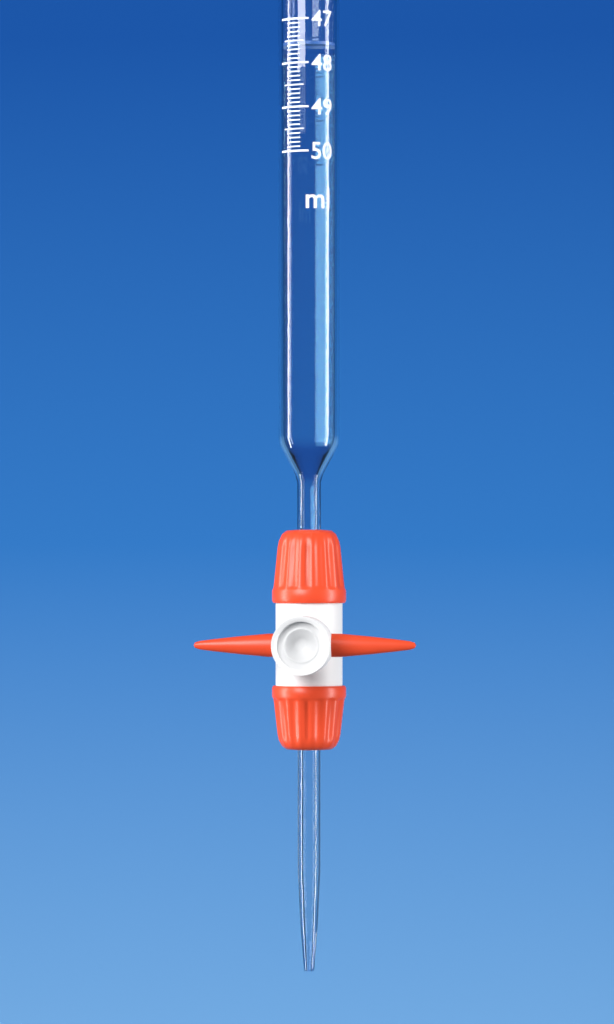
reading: 47.5 ml
